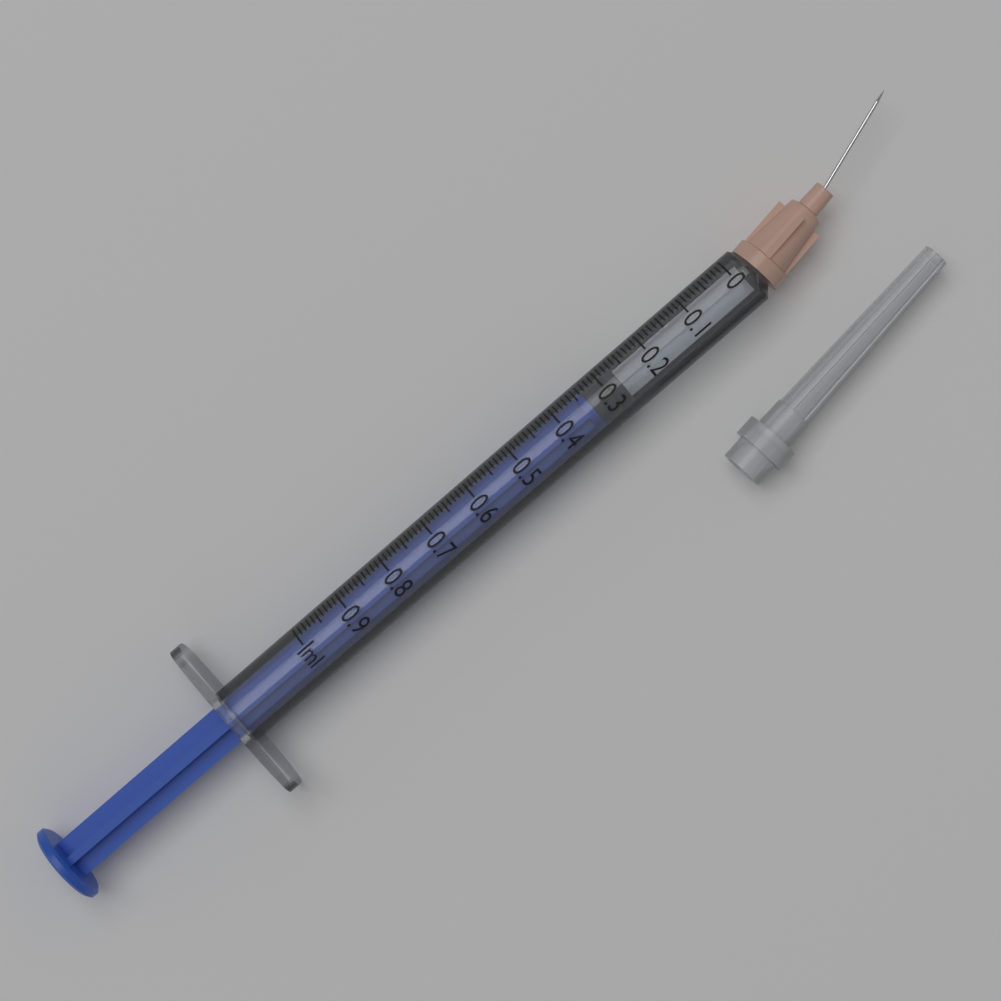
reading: 0.27 ml
